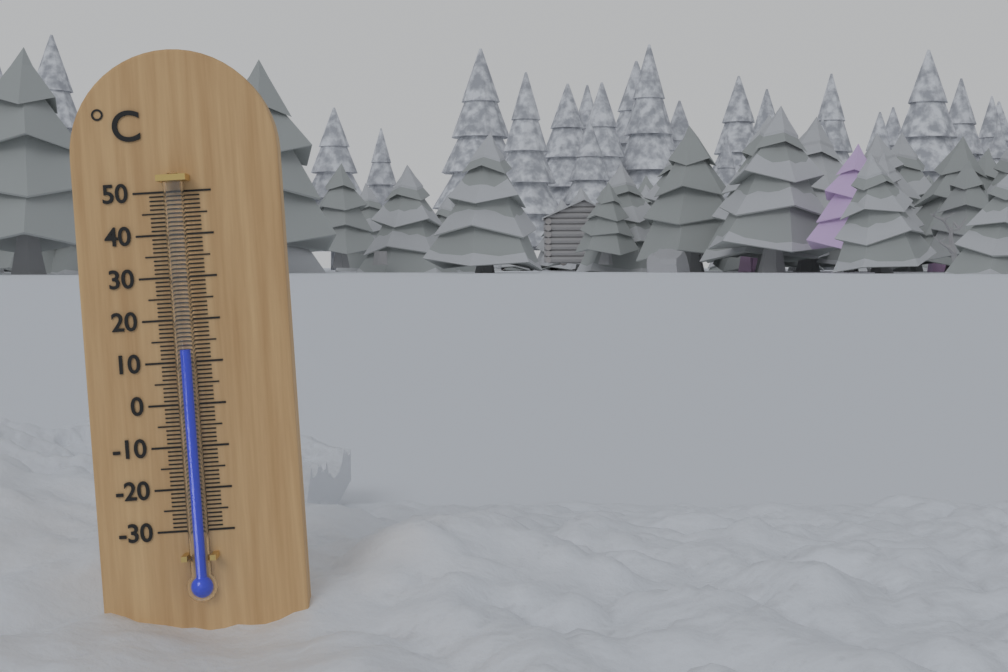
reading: 13 °C
